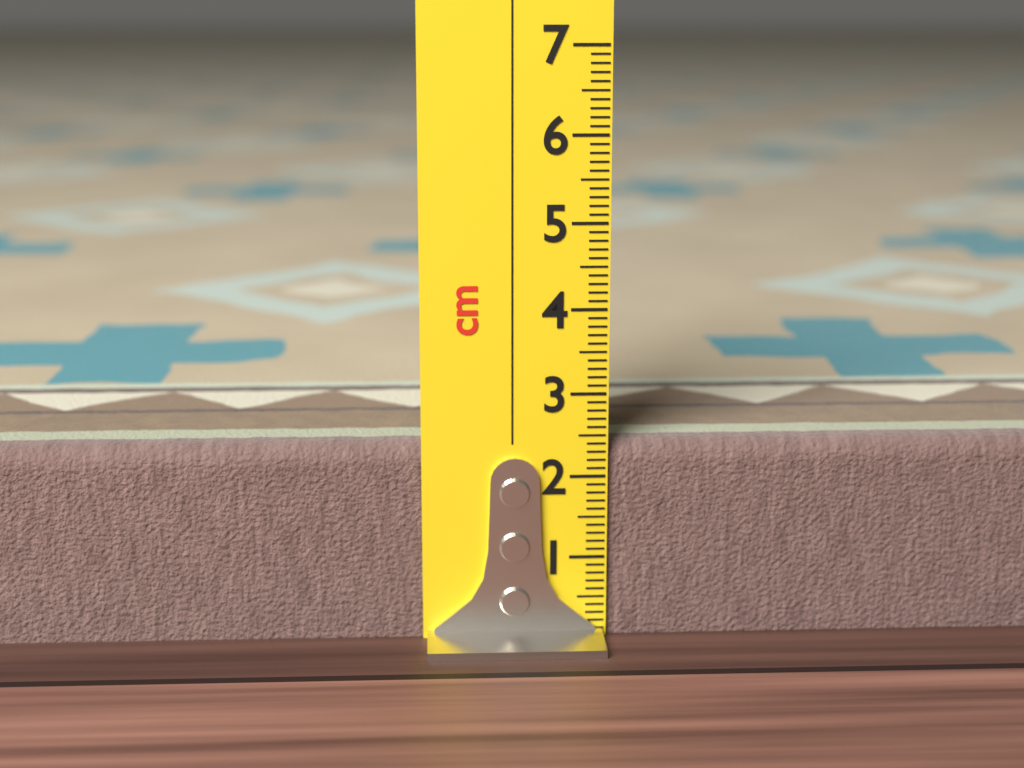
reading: 2.4 cm
